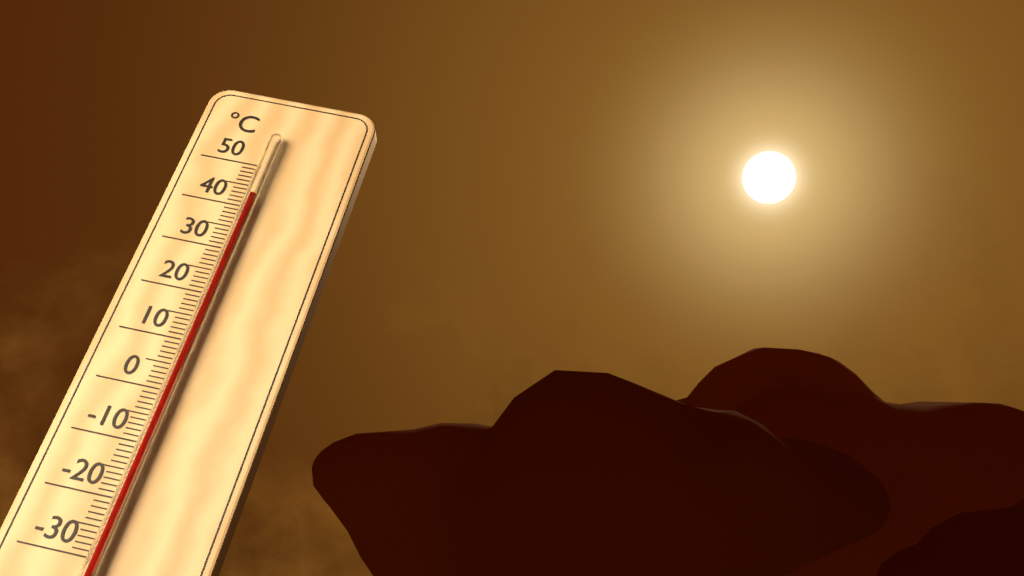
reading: 42 °C
